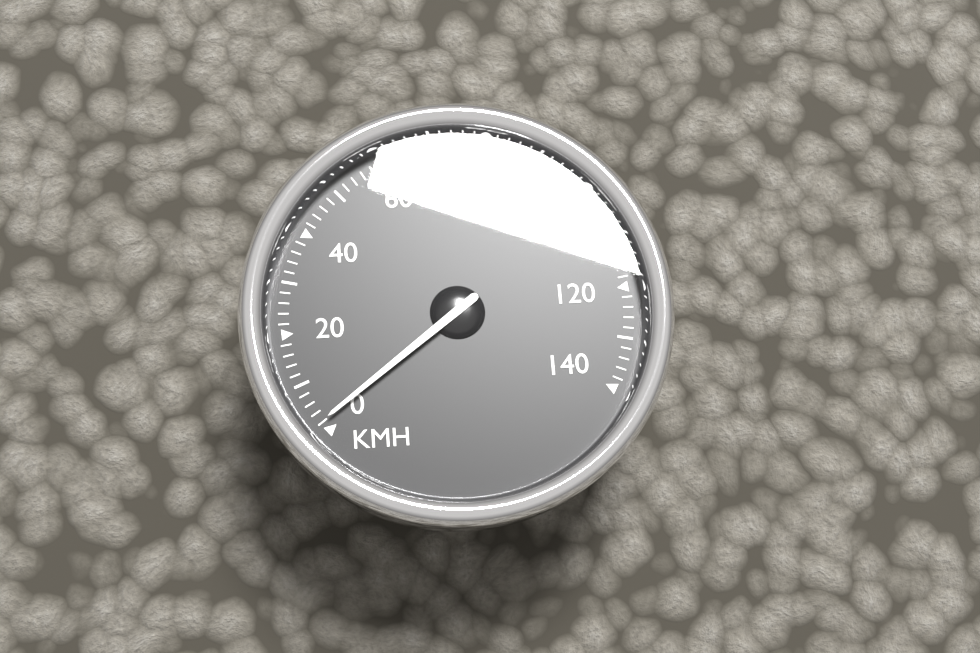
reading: 2 km/h
